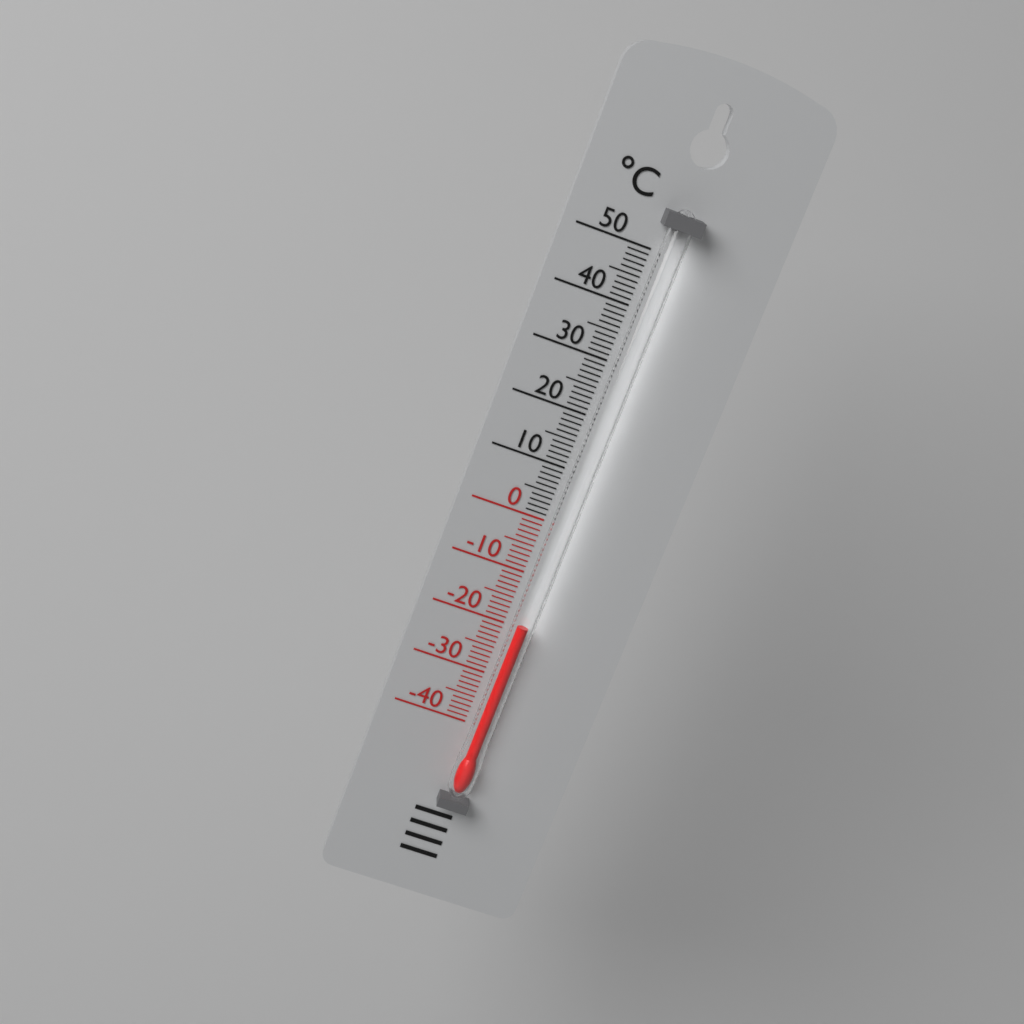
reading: -19 °C
